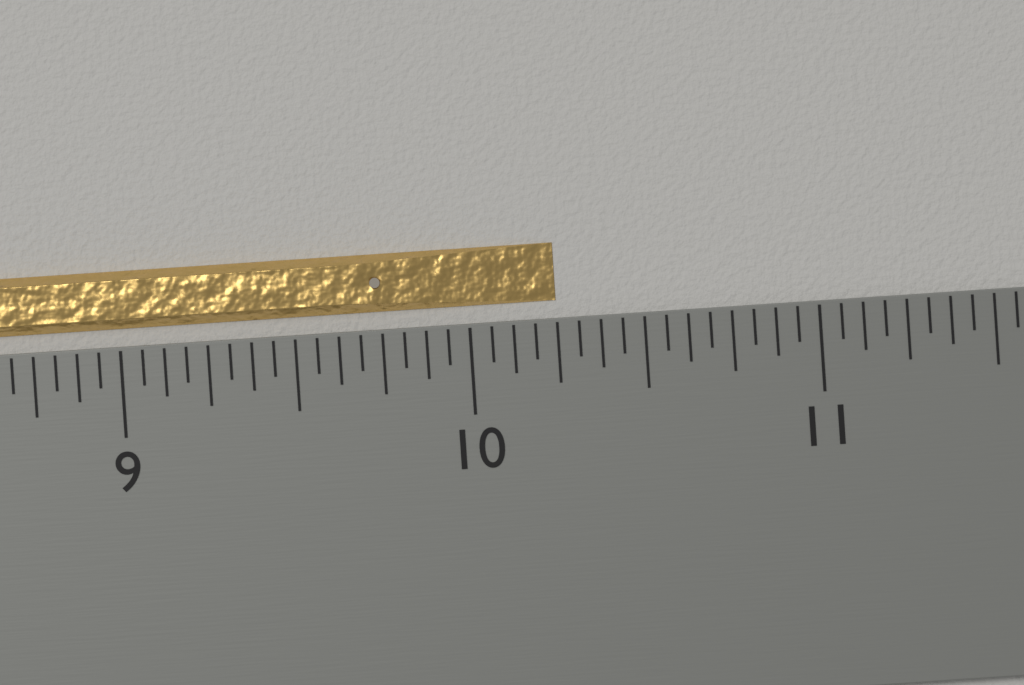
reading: 10.2500 inch
